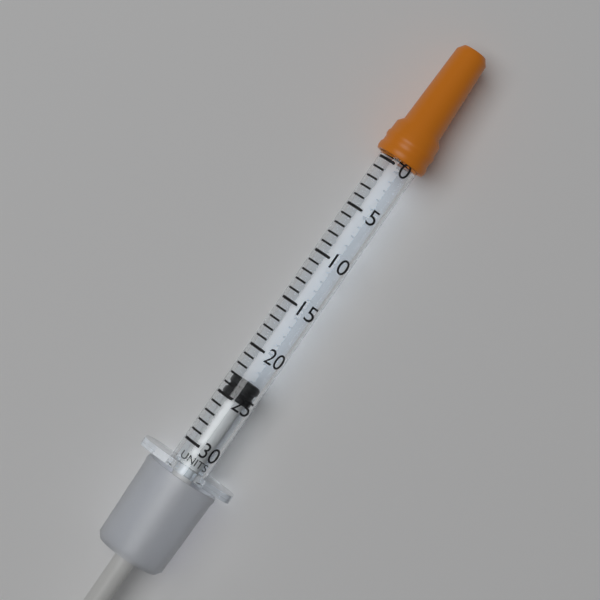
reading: 23 units
